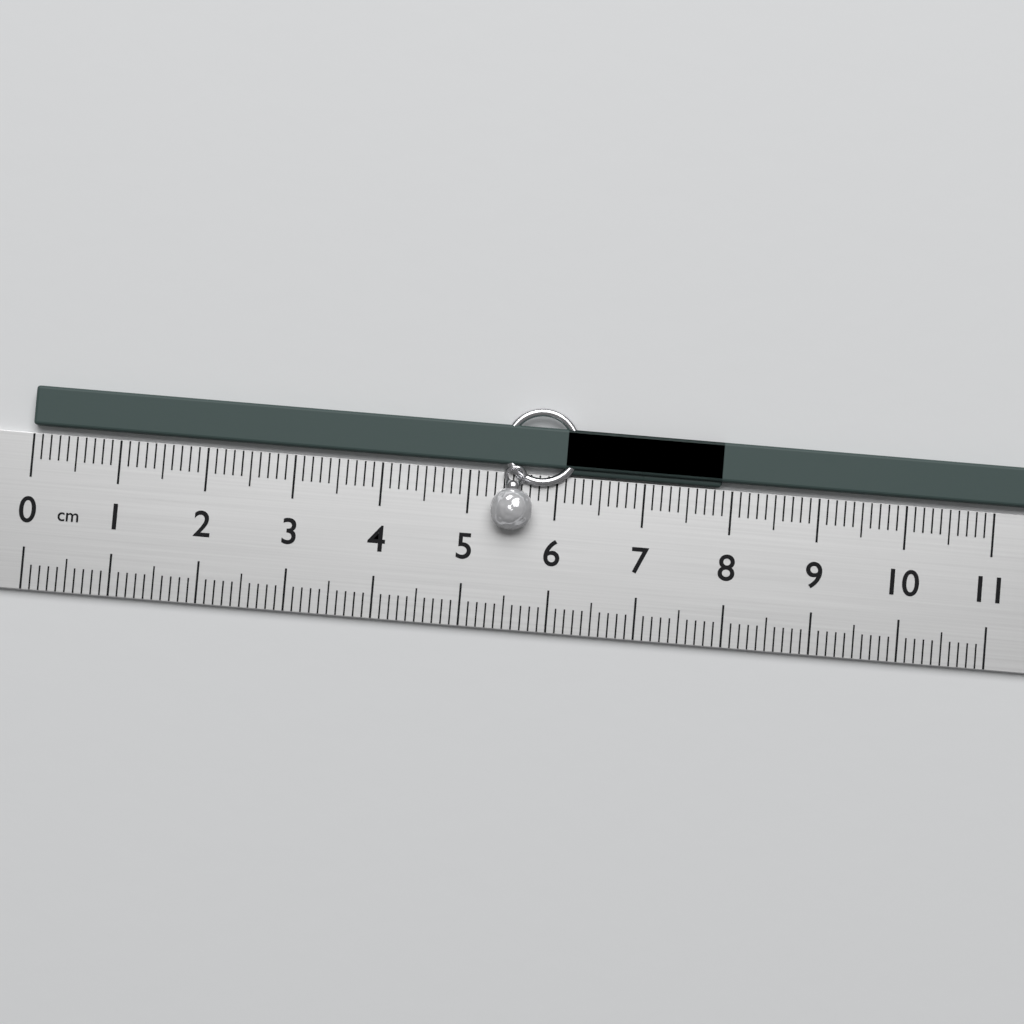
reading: 7.9 cm
